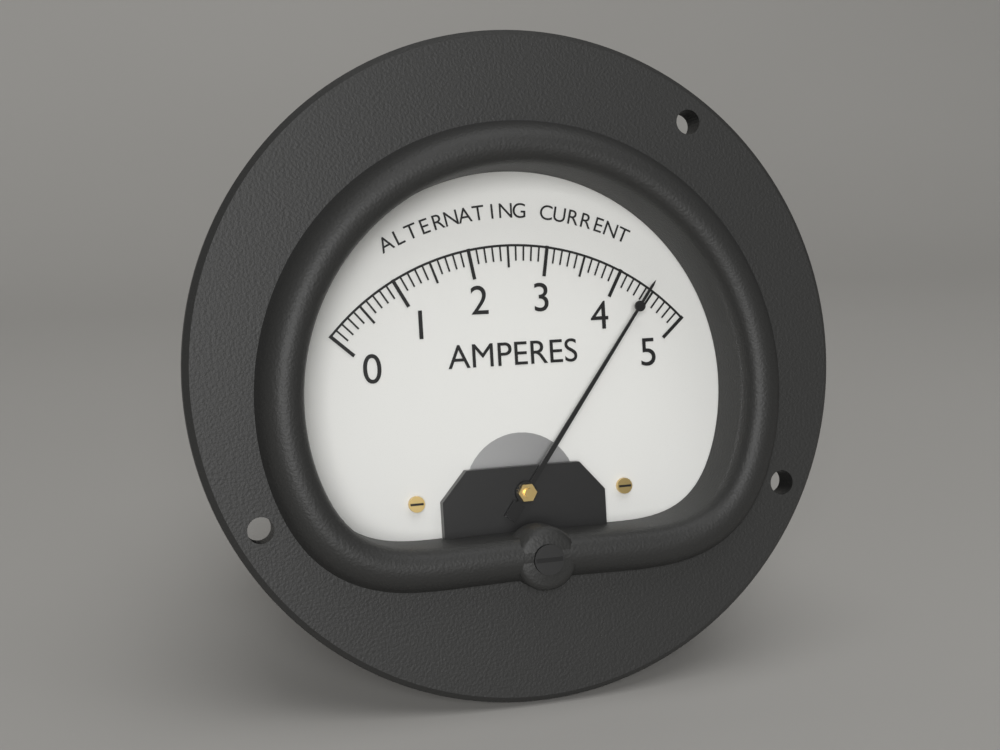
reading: 4.4 A
